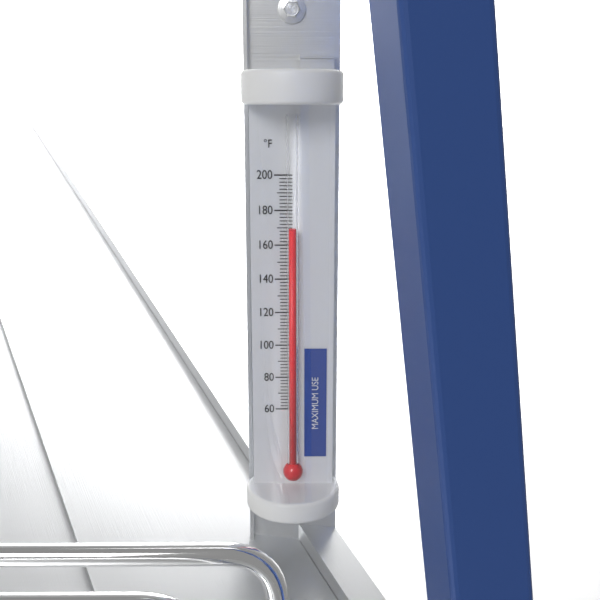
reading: 170 °F
